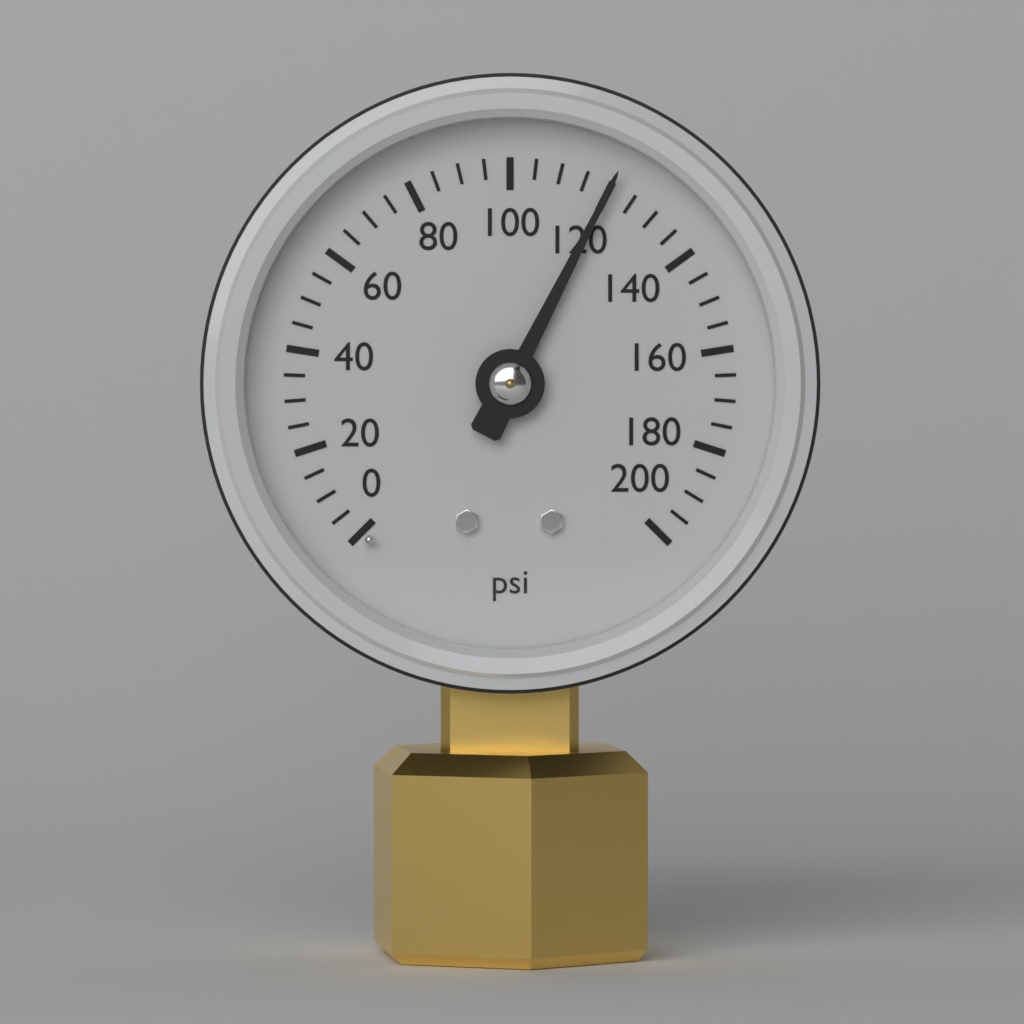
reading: 120 psi
